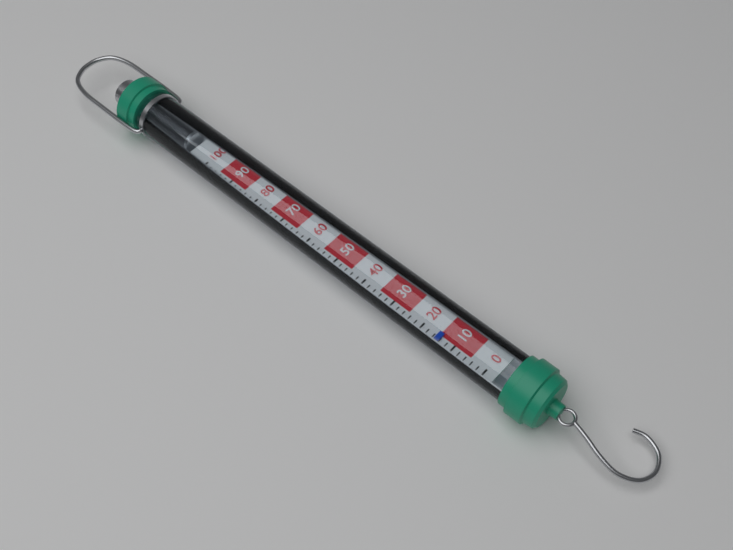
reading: 14 (no unit)
